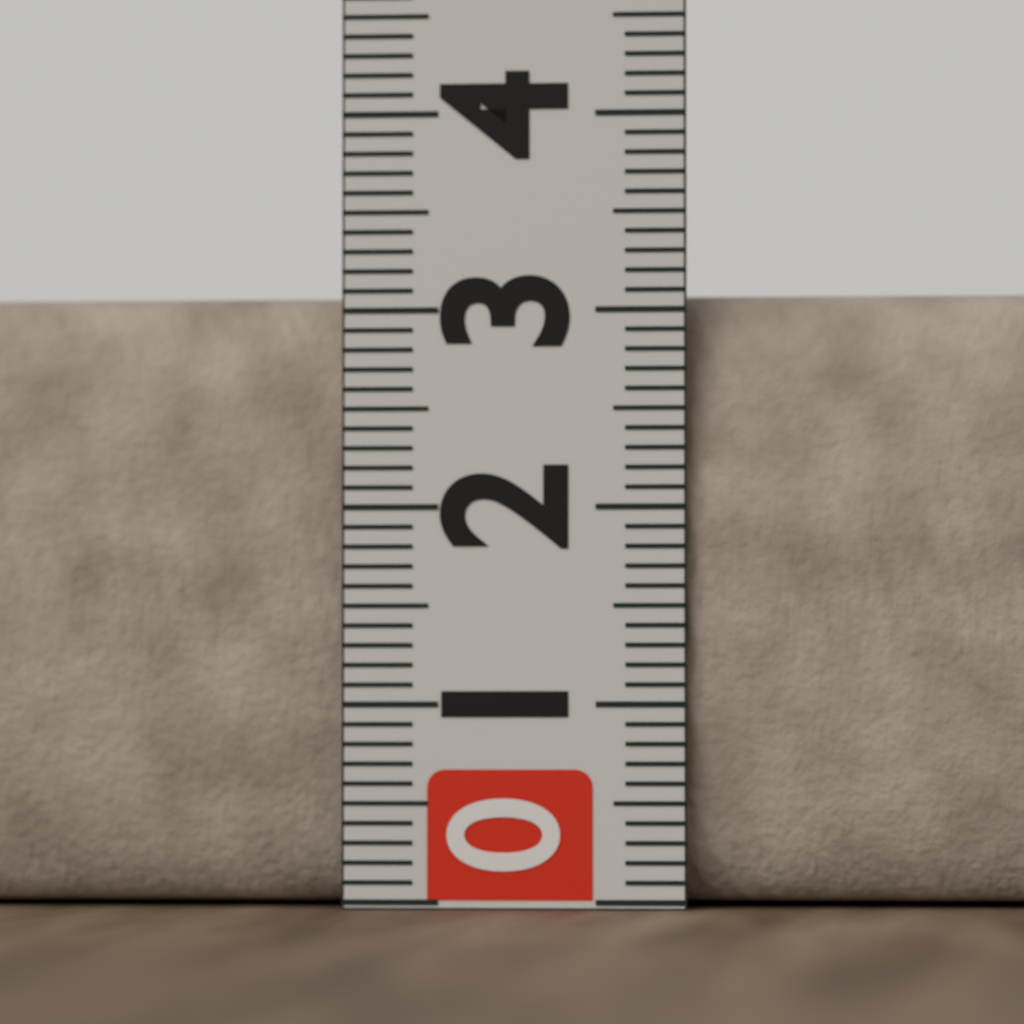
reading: 3.1 (no unit)
